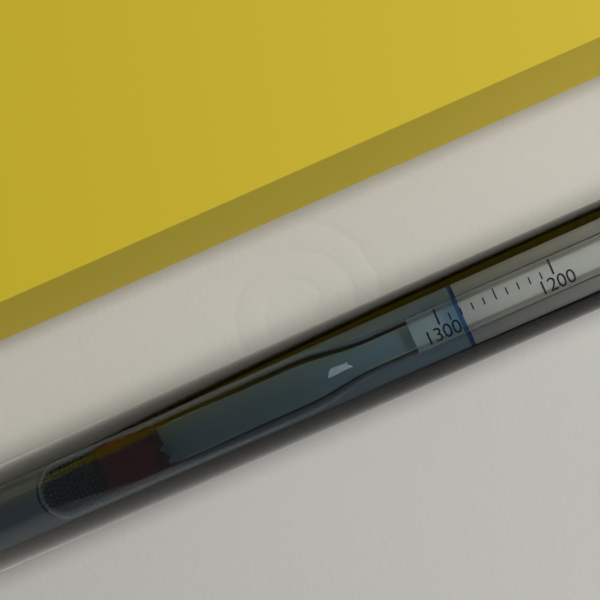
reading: 1280 (no unit)
